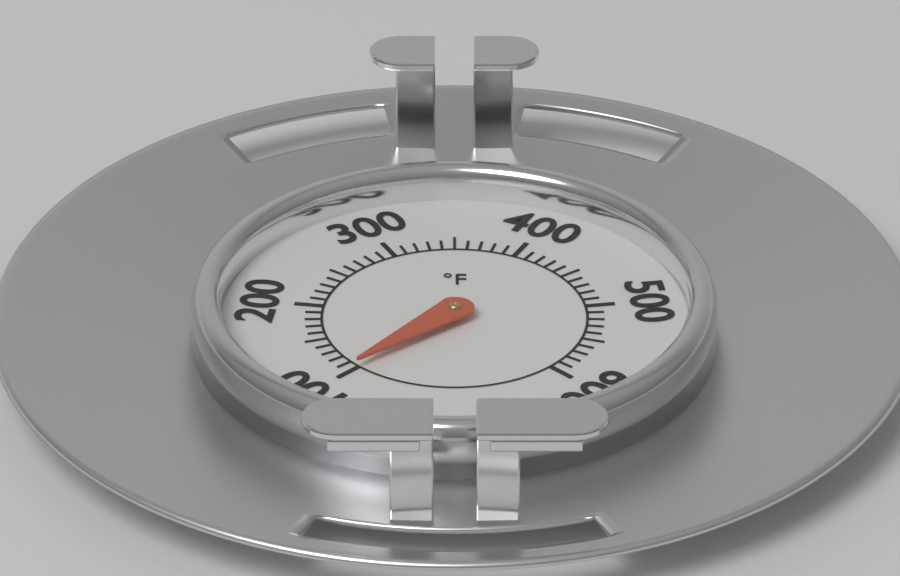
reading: 100 °F
